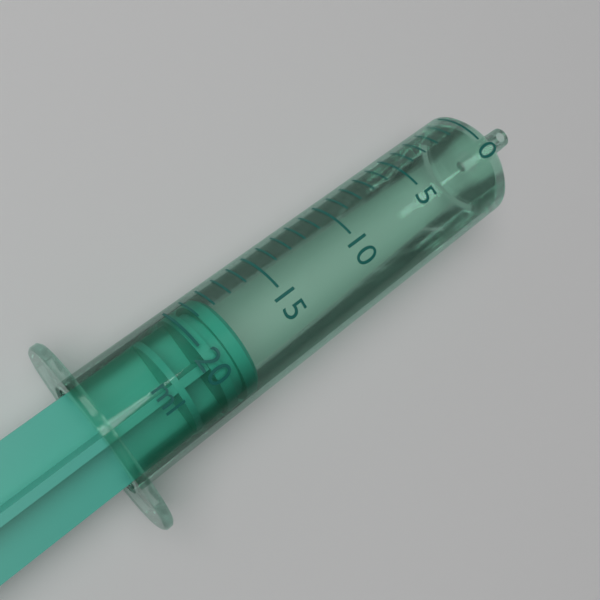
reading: 18 ml
